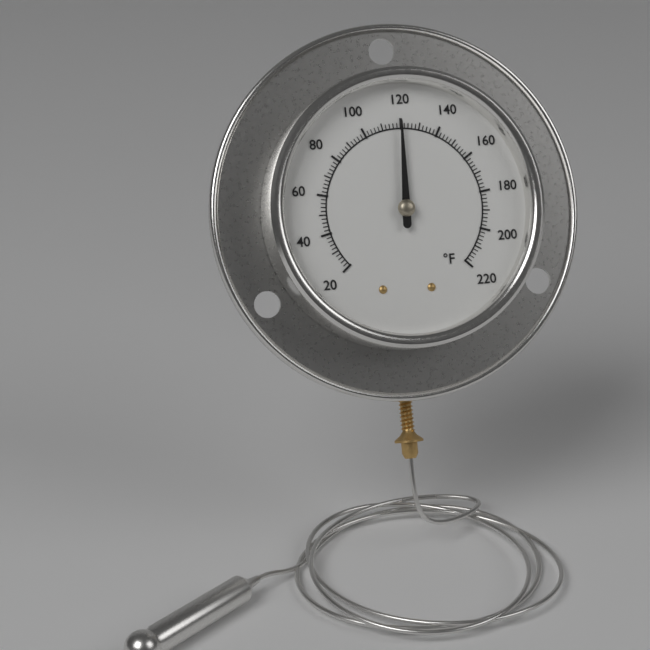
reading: 120 °F
